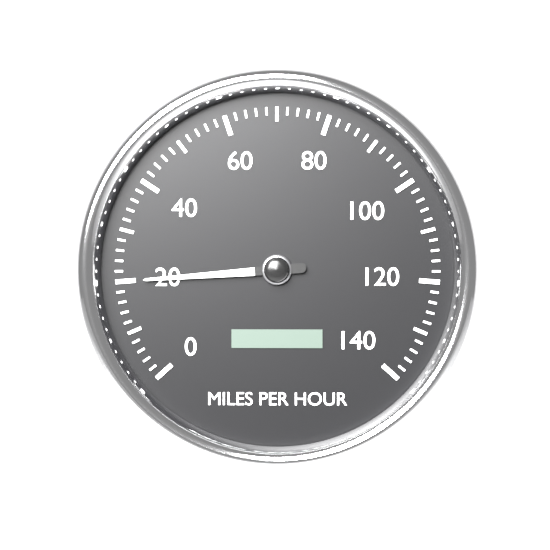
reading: 20 mph
